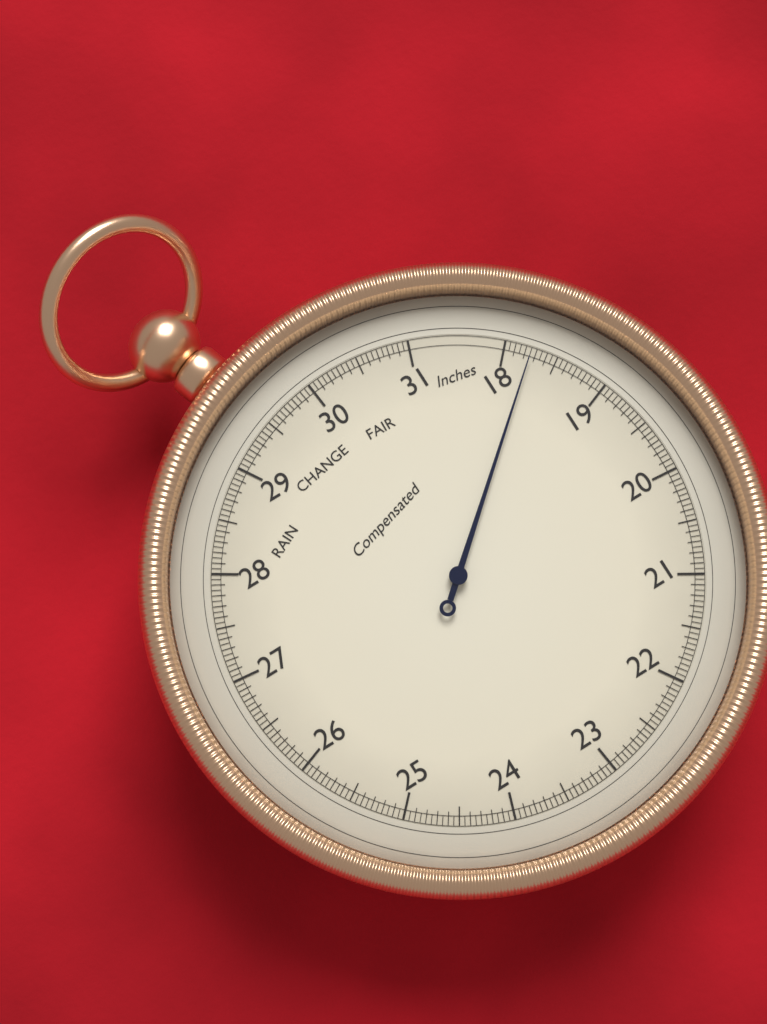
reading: 18.25 inHg
